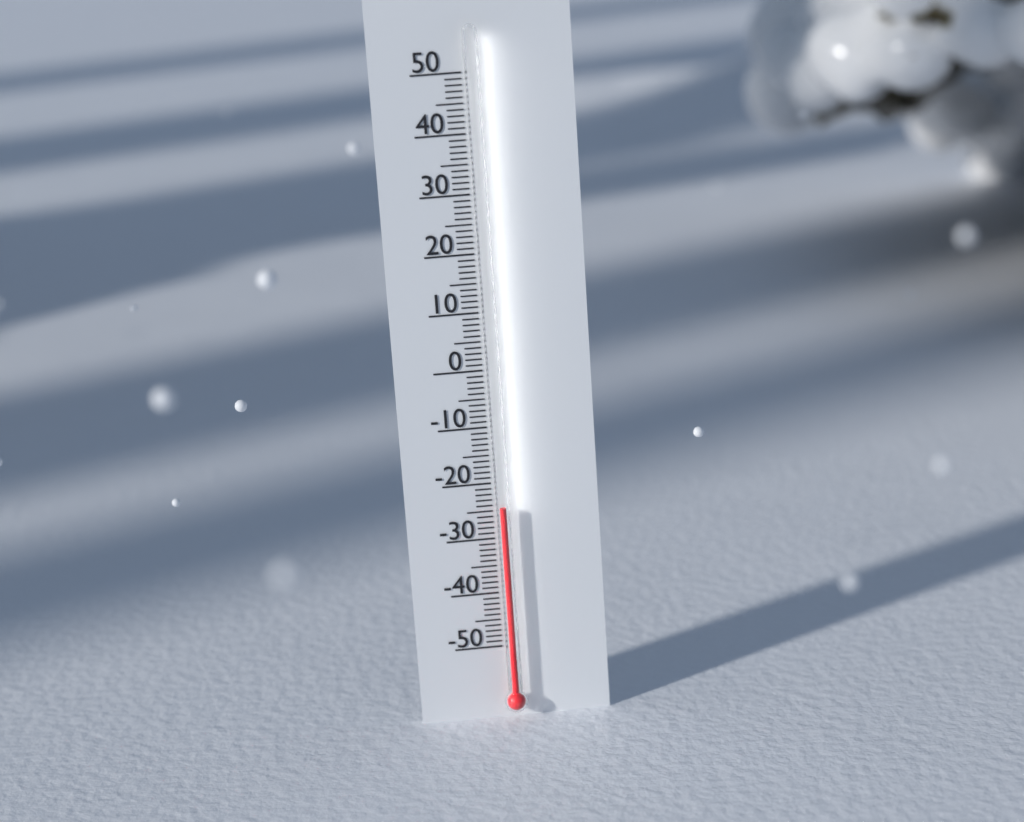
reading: -24 (no unit)
